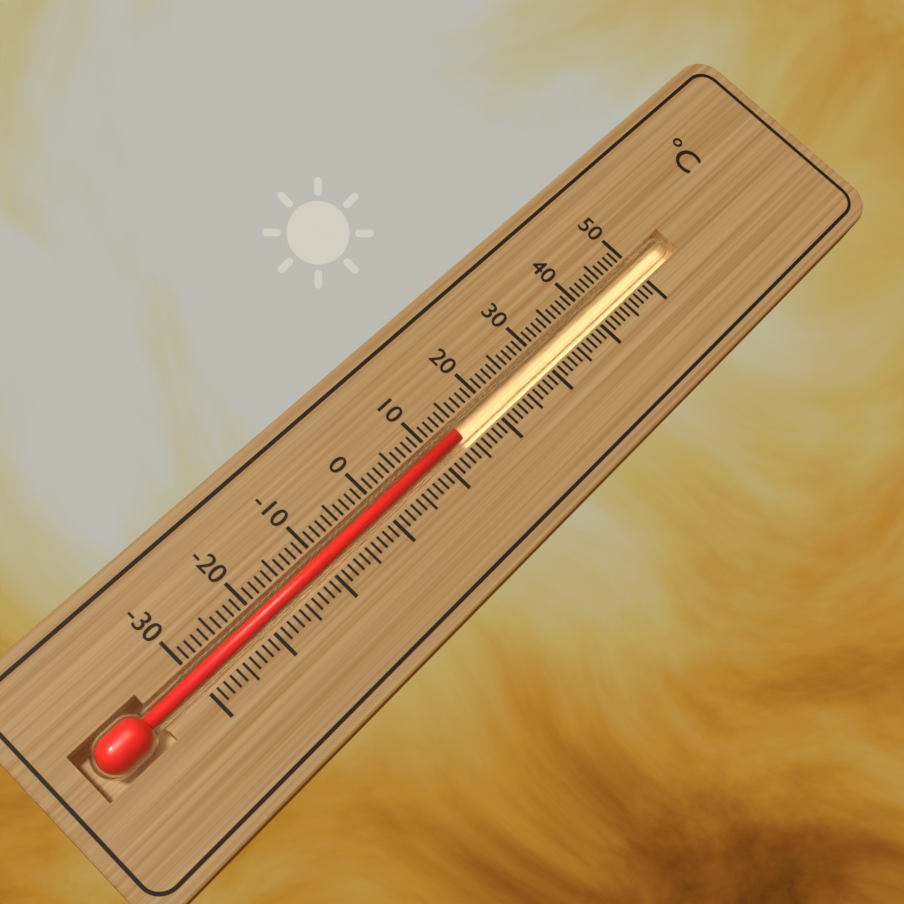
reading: 14 °C
